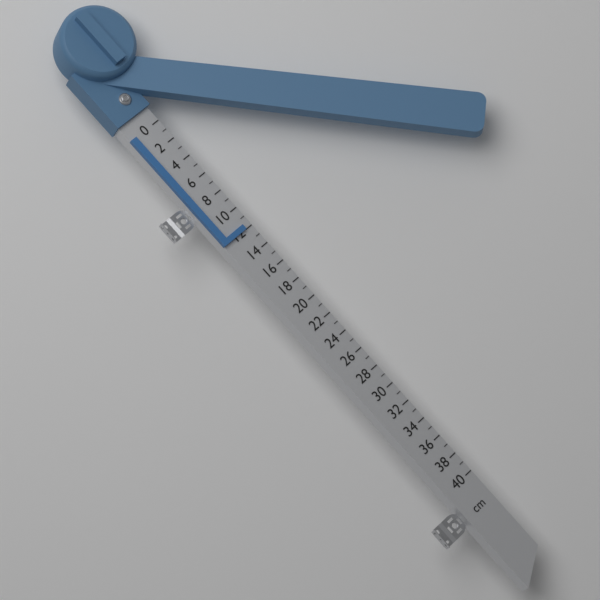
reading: 12 cm
